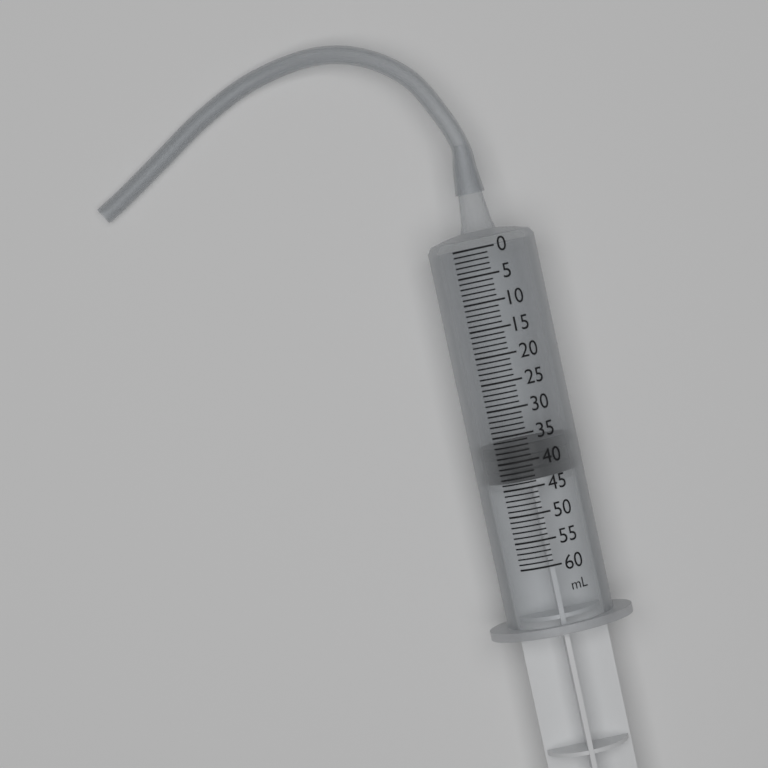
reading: 37 ml
